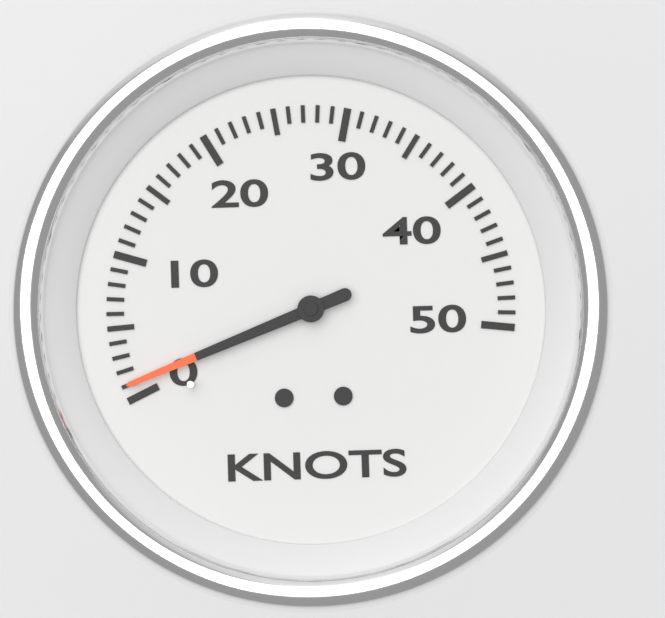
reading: 1 knots
